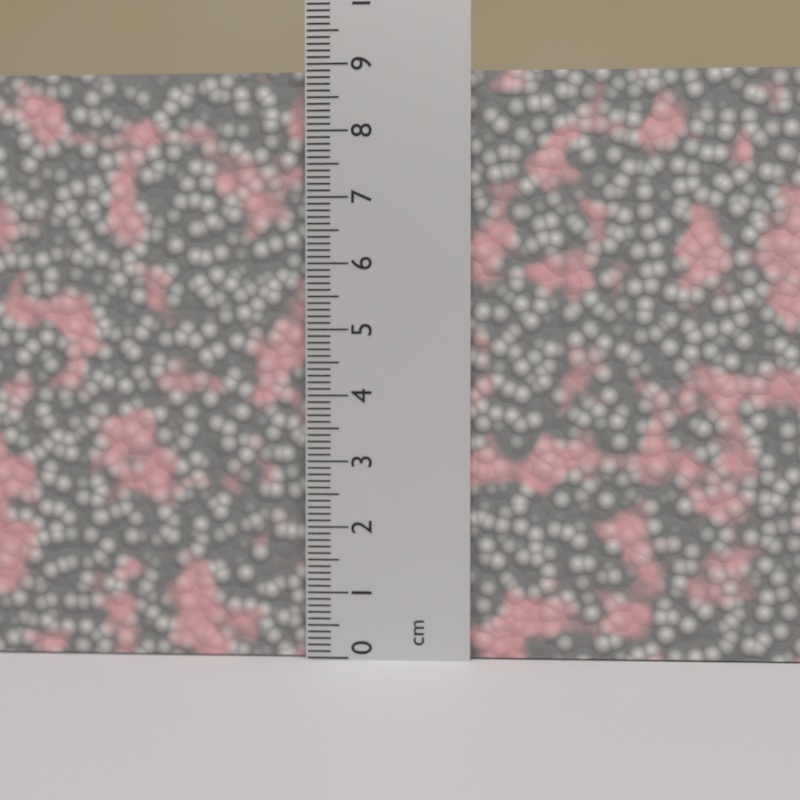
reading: 8.9 cm
